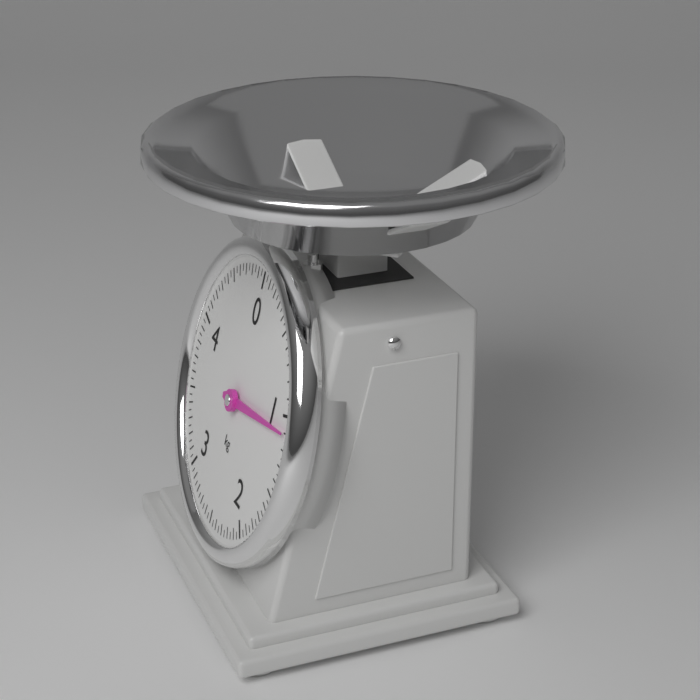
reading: 1.10 kg
